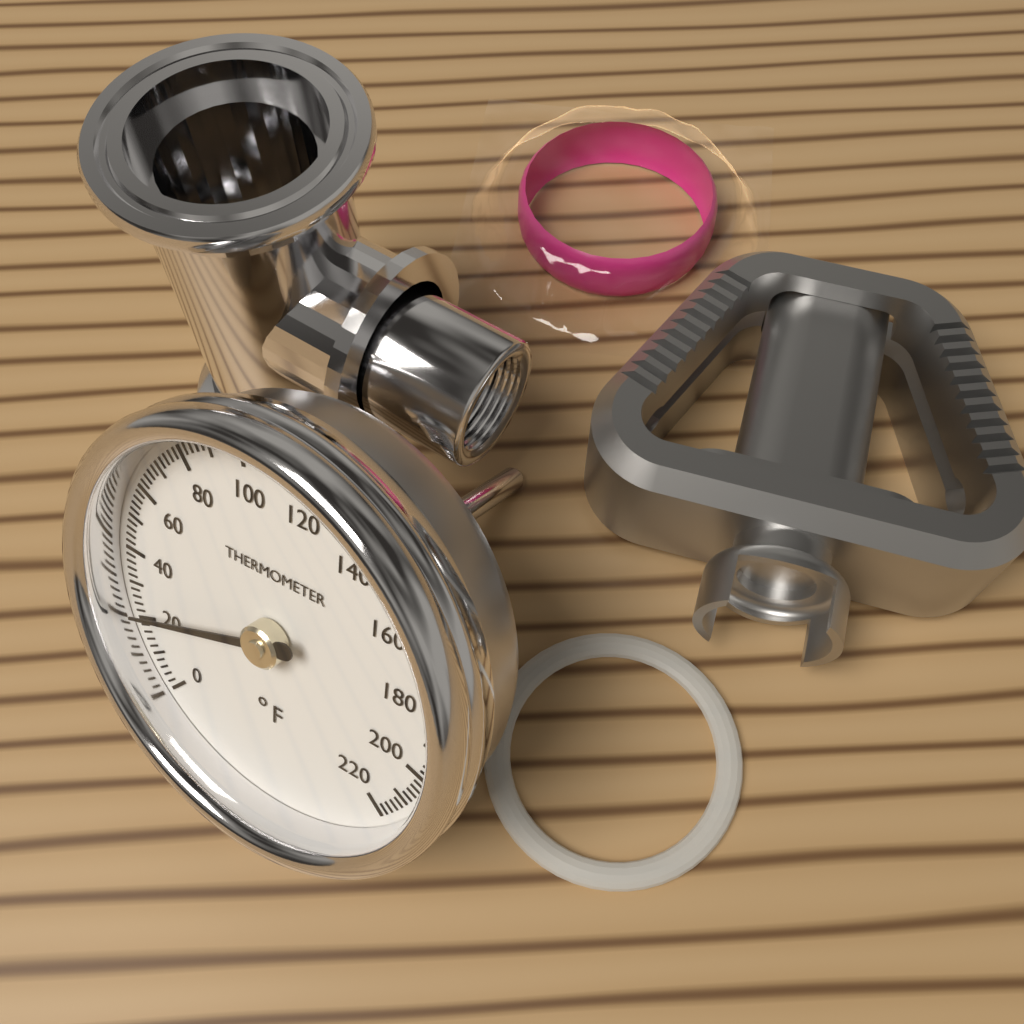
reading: 22 °F
